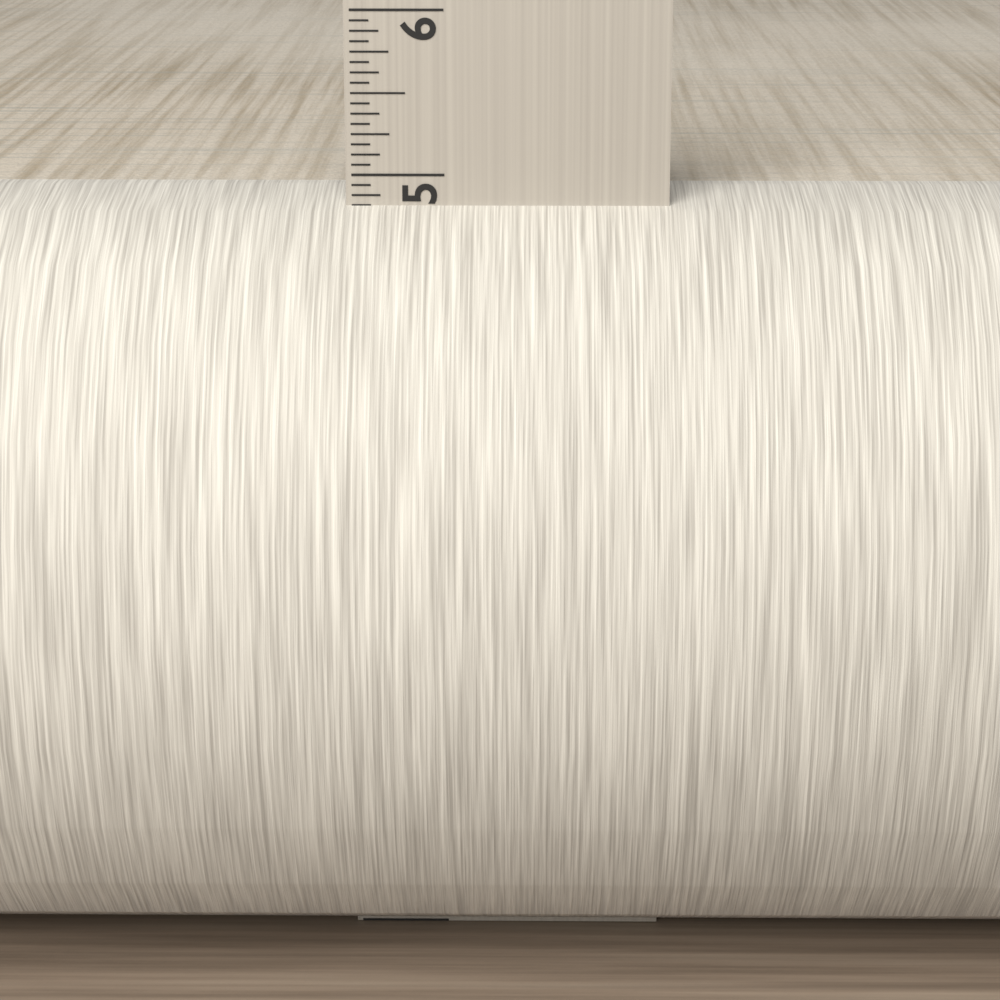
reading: 4.8750 in
